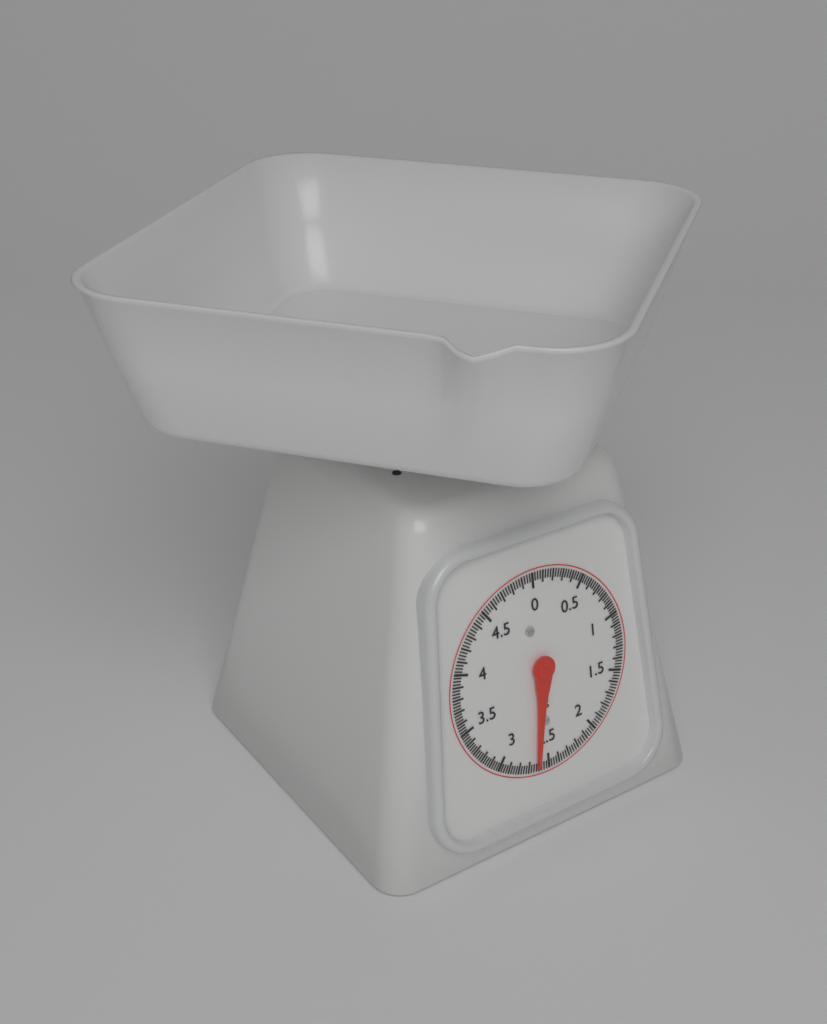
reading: 2.625 kg
